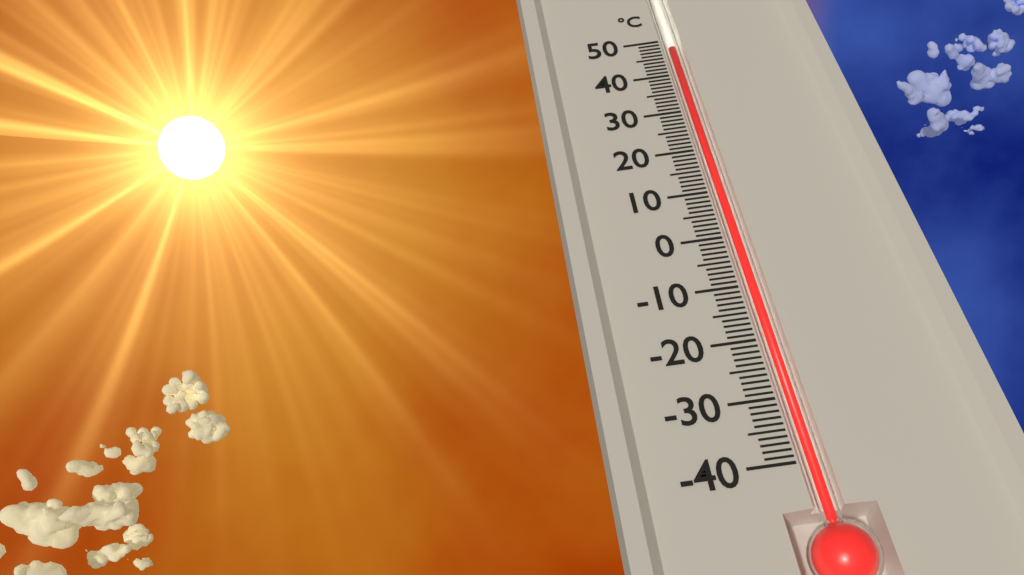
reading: 48 °C
